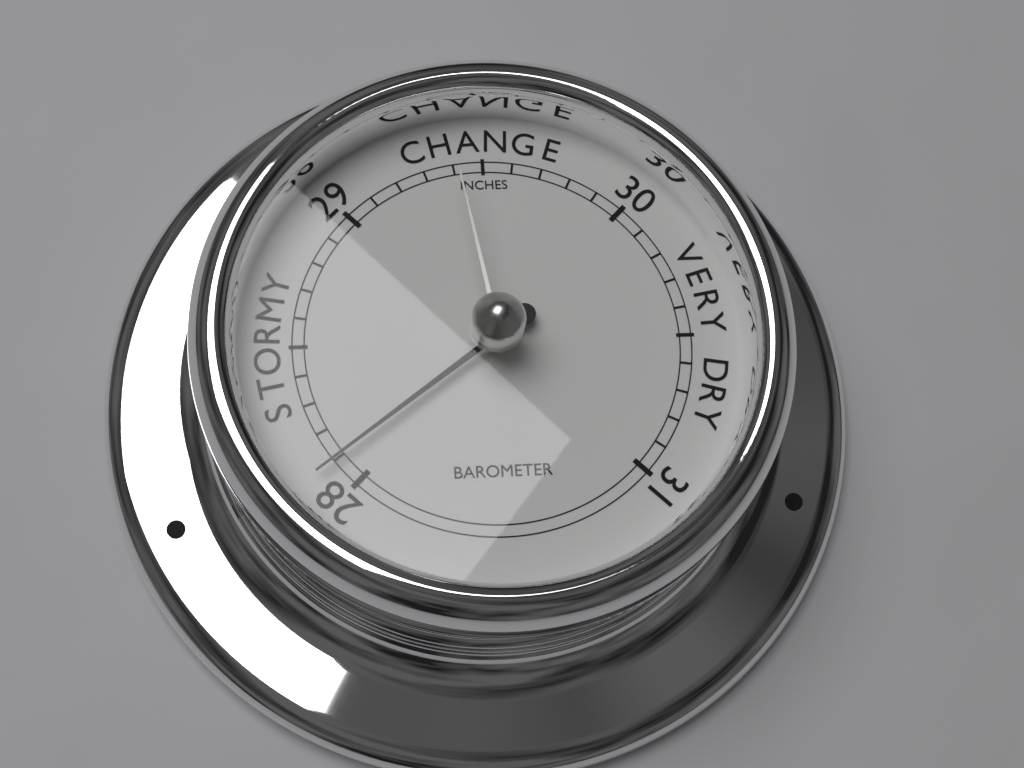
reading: 28.1 inHg
